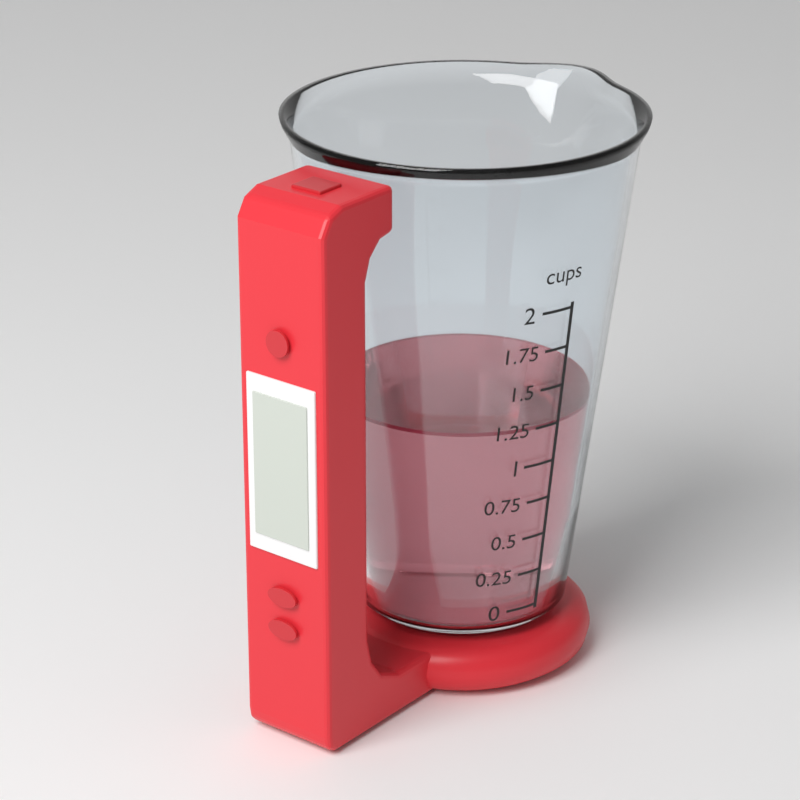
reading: 1.25 cups
